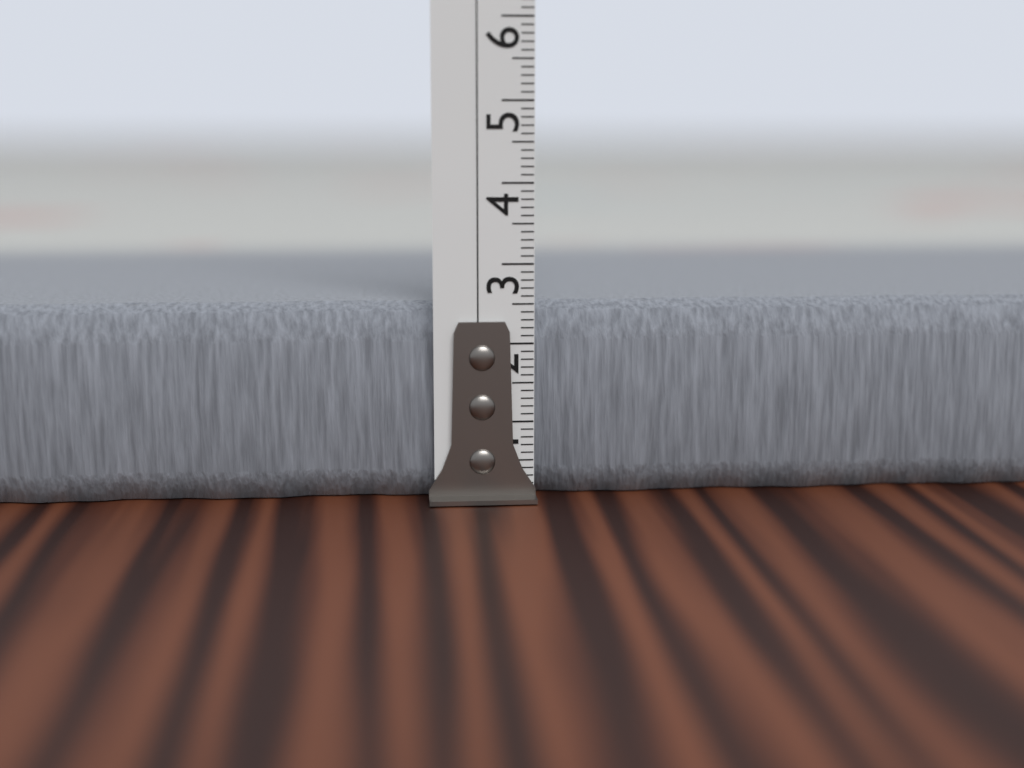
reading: 2.5 cm
